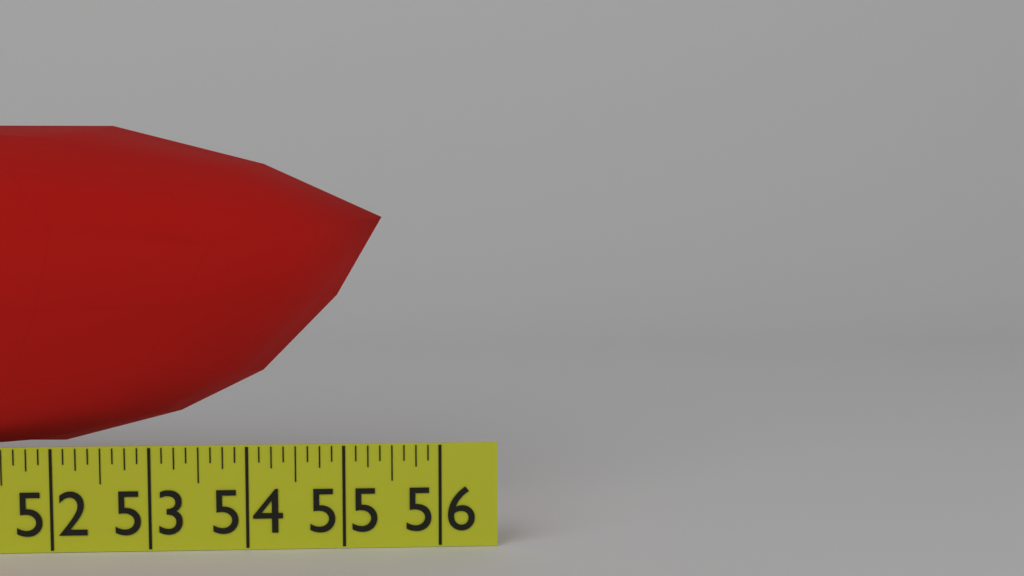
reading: 55.375 in
